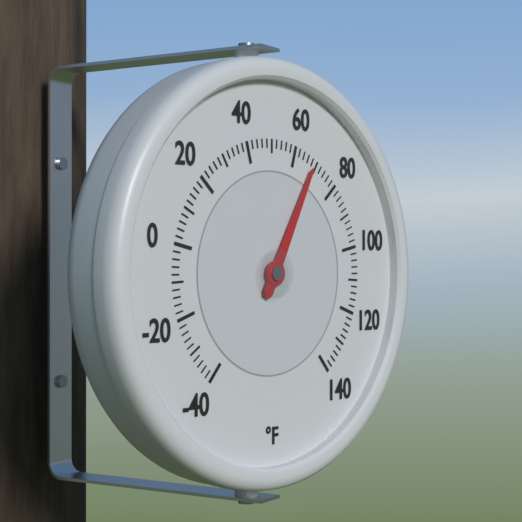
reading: 68 °F
